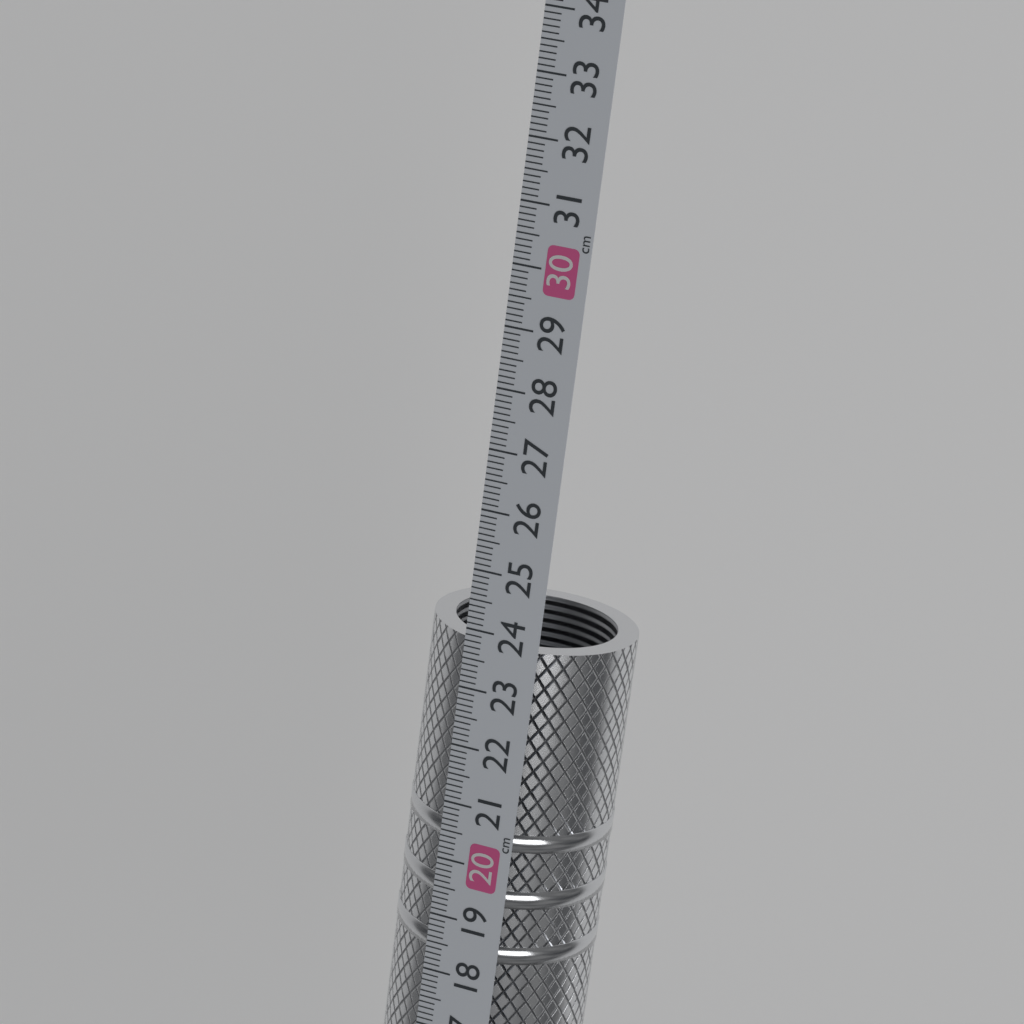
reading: 23.8 cm
